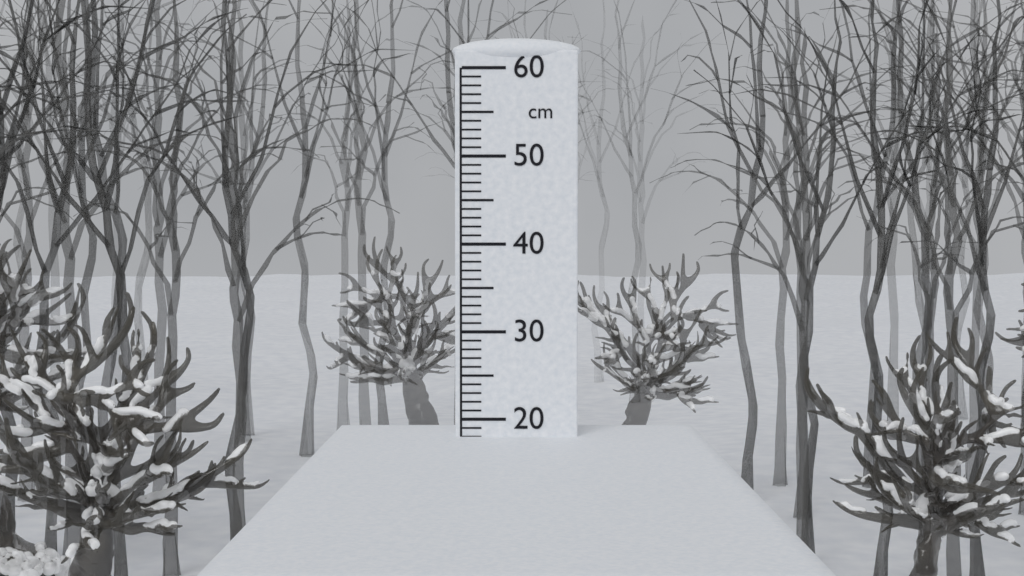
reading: 18 cm
